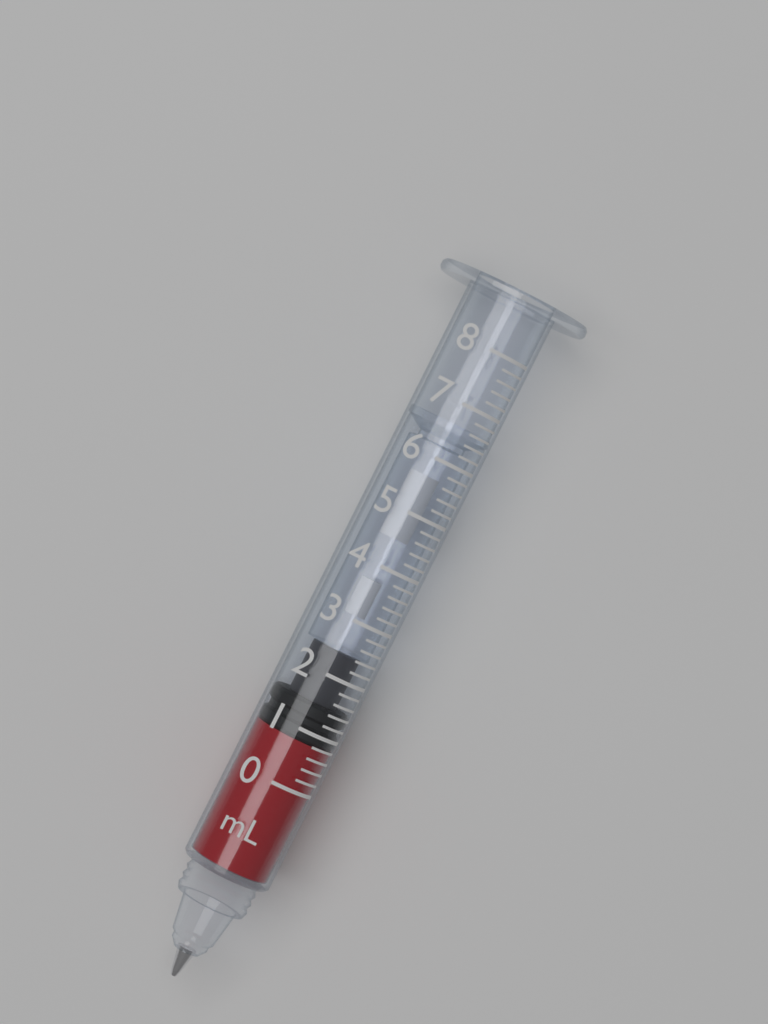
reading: 0.8 mL
